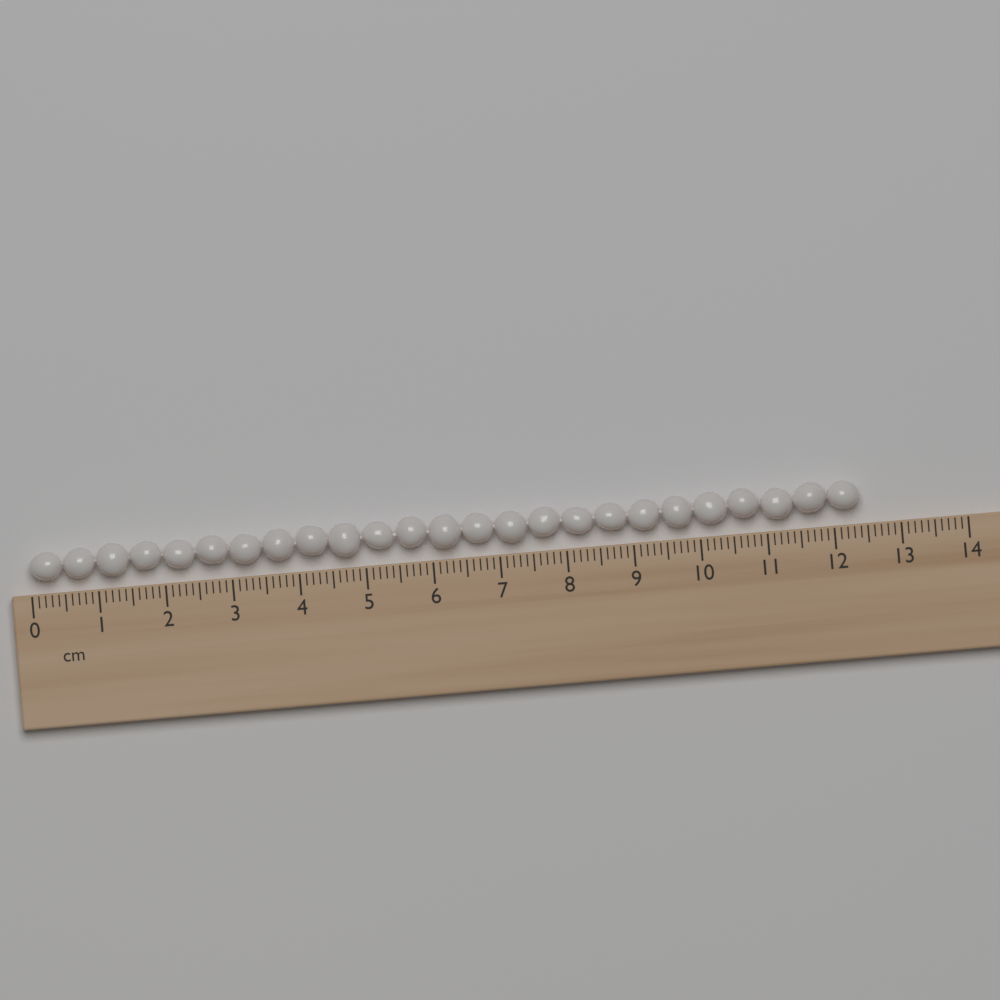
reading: 12.4 cm
